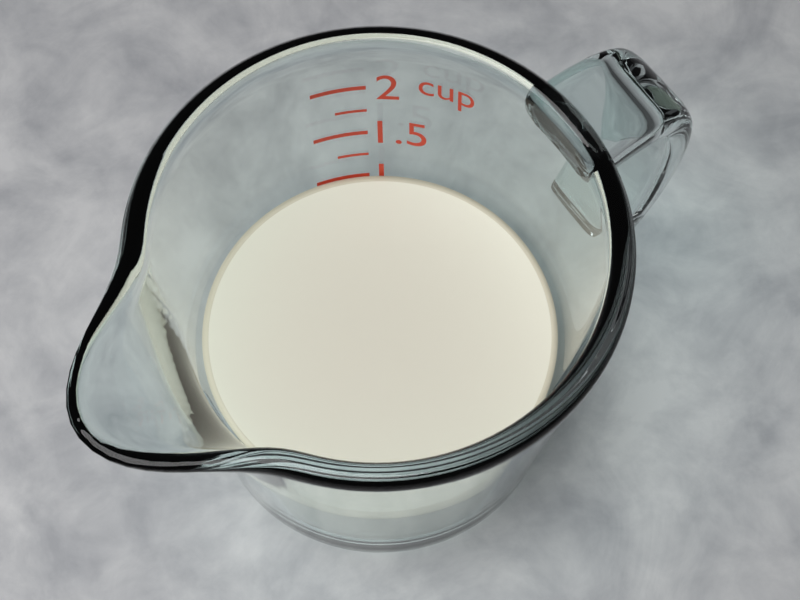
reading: 1.00 cup
